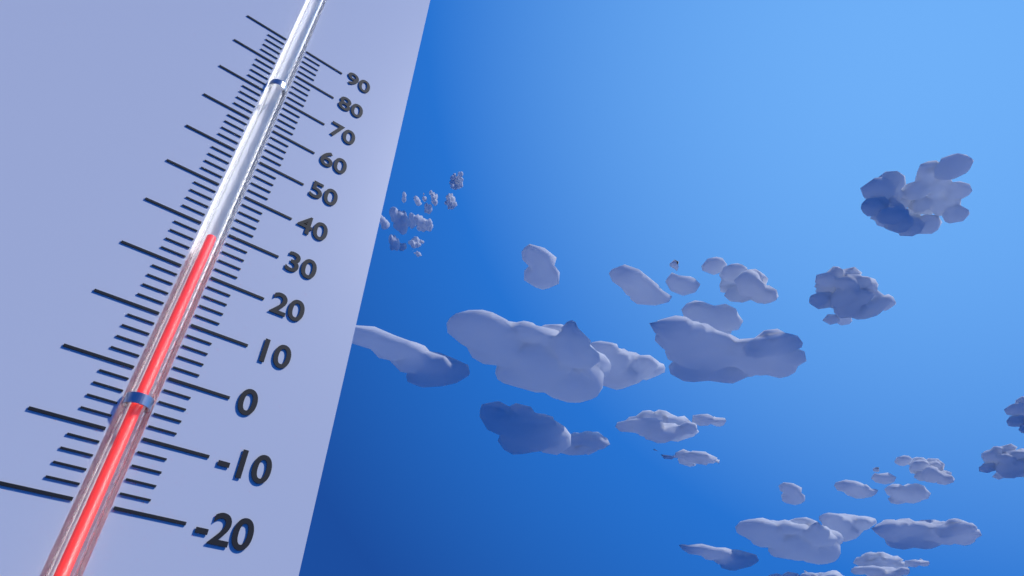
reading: 28 (no unit)
